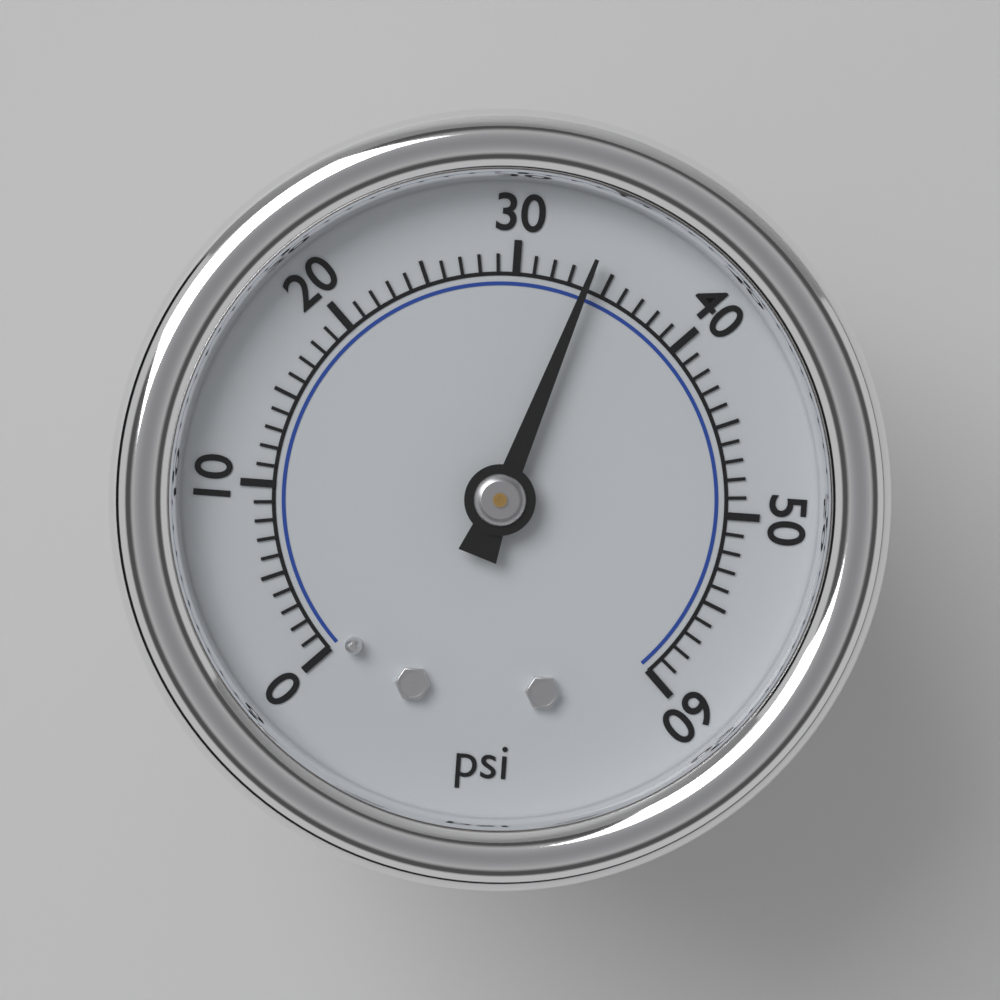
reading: 34 psi
